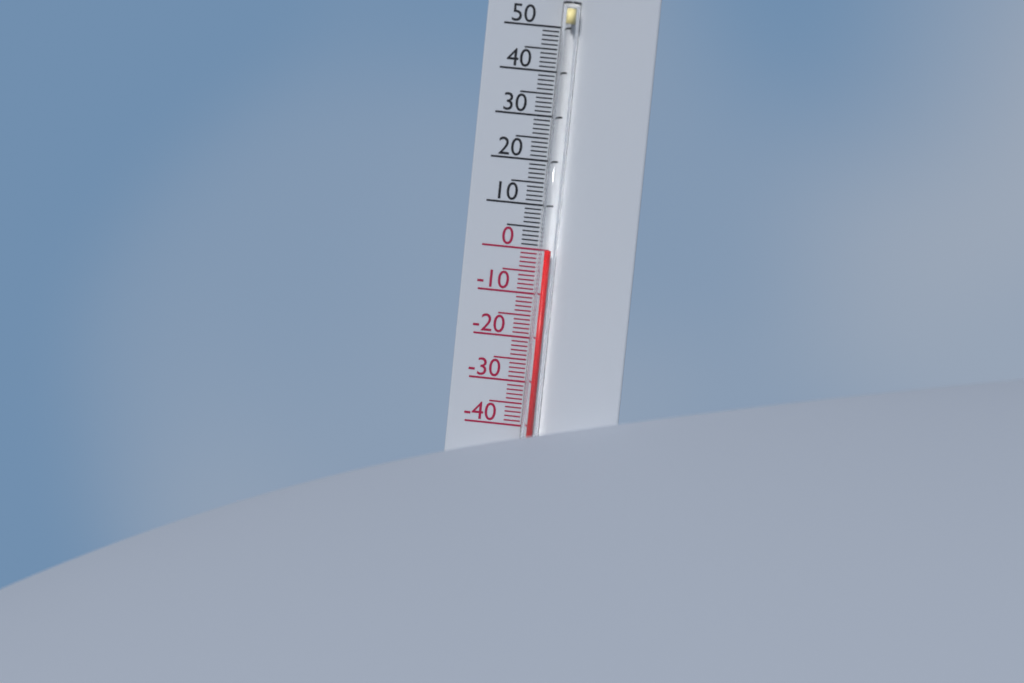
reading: 0 °C
